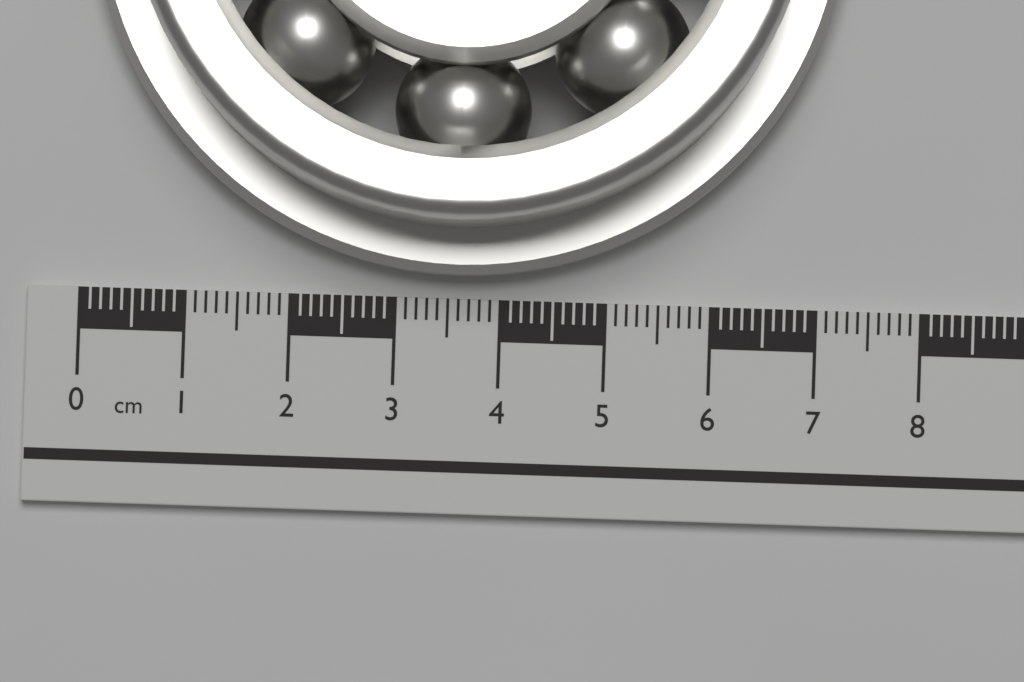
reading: 7.2 cm
